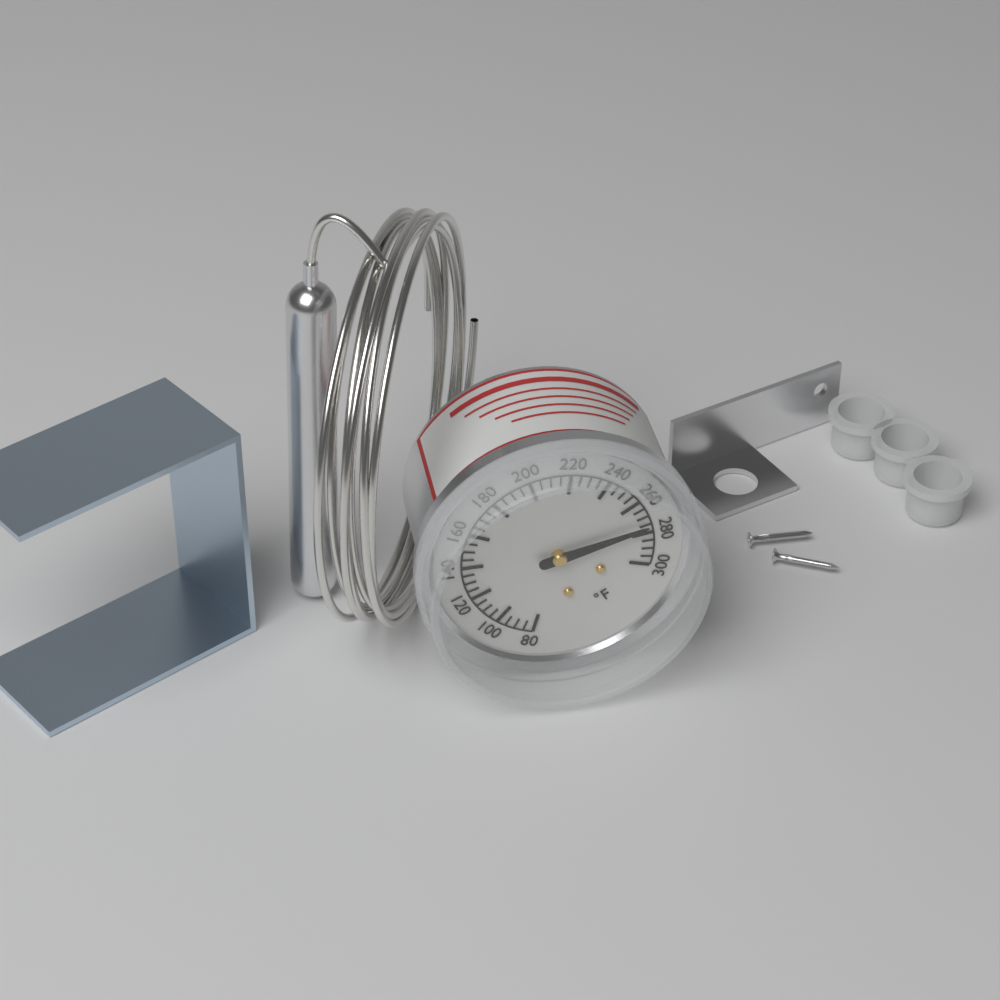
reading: 275 °F
